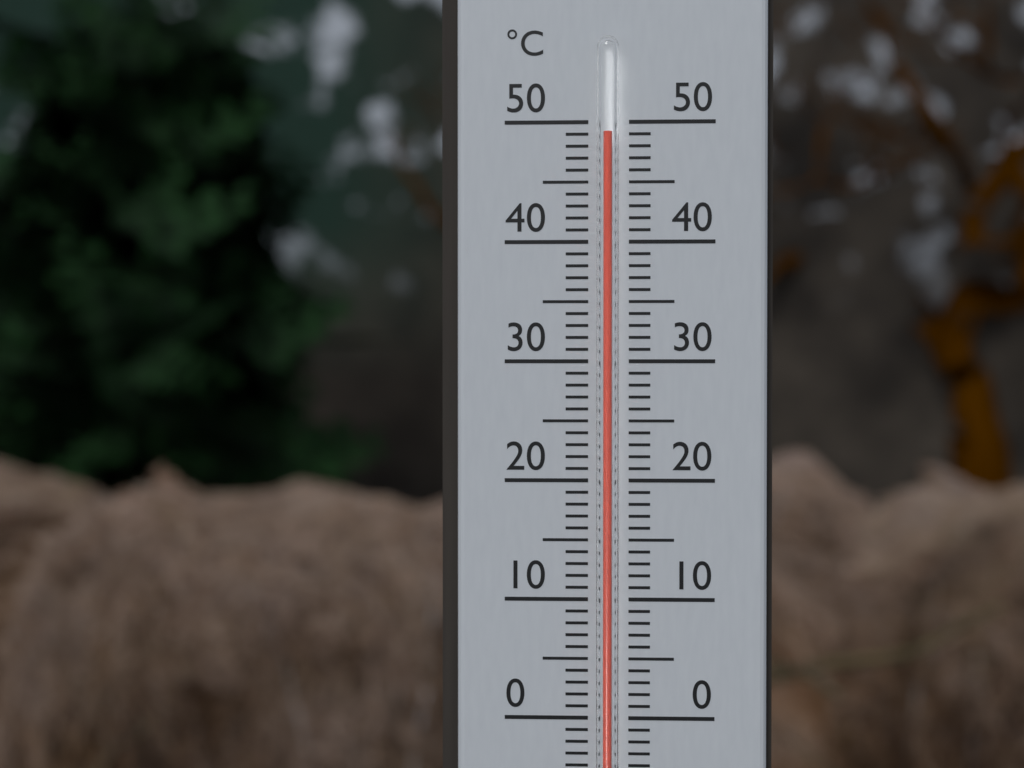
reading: 49 °C
